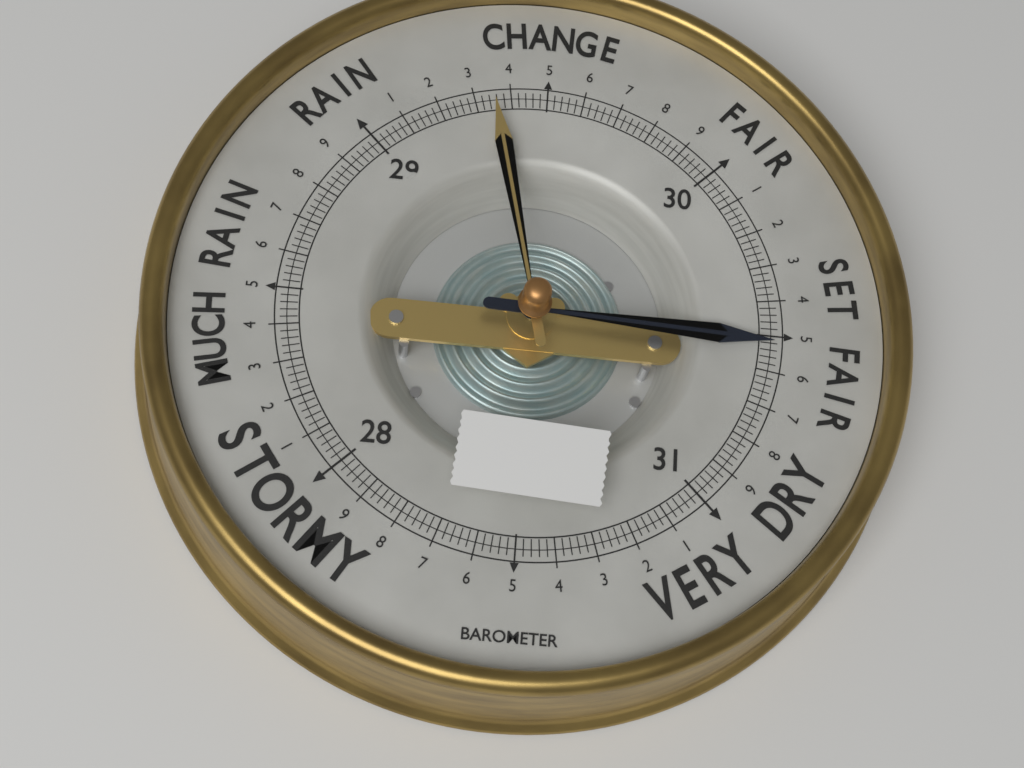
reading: 30.52 (no unit)
